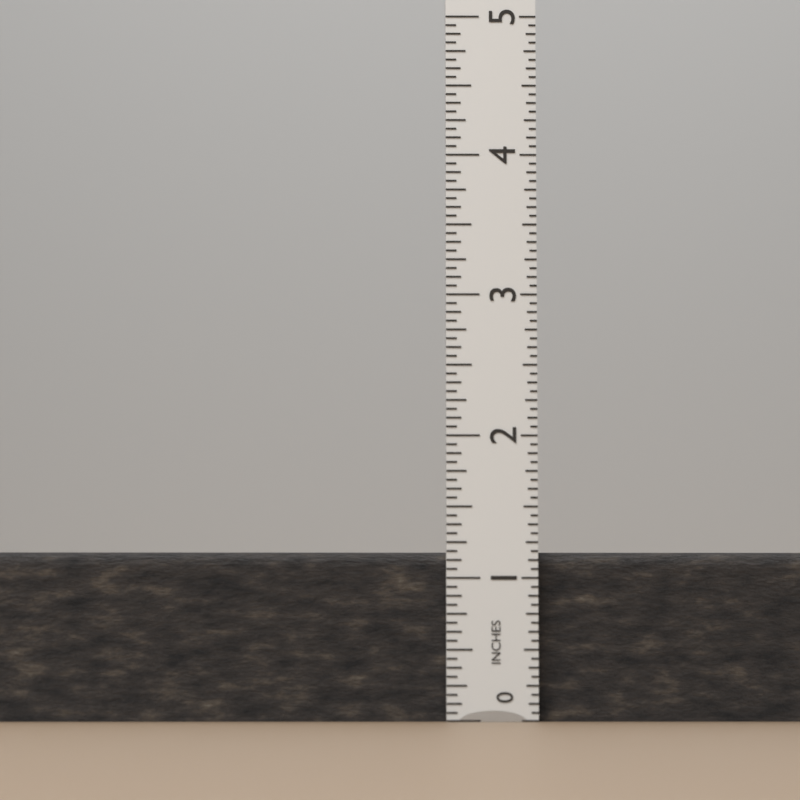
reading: 1.1875 in
